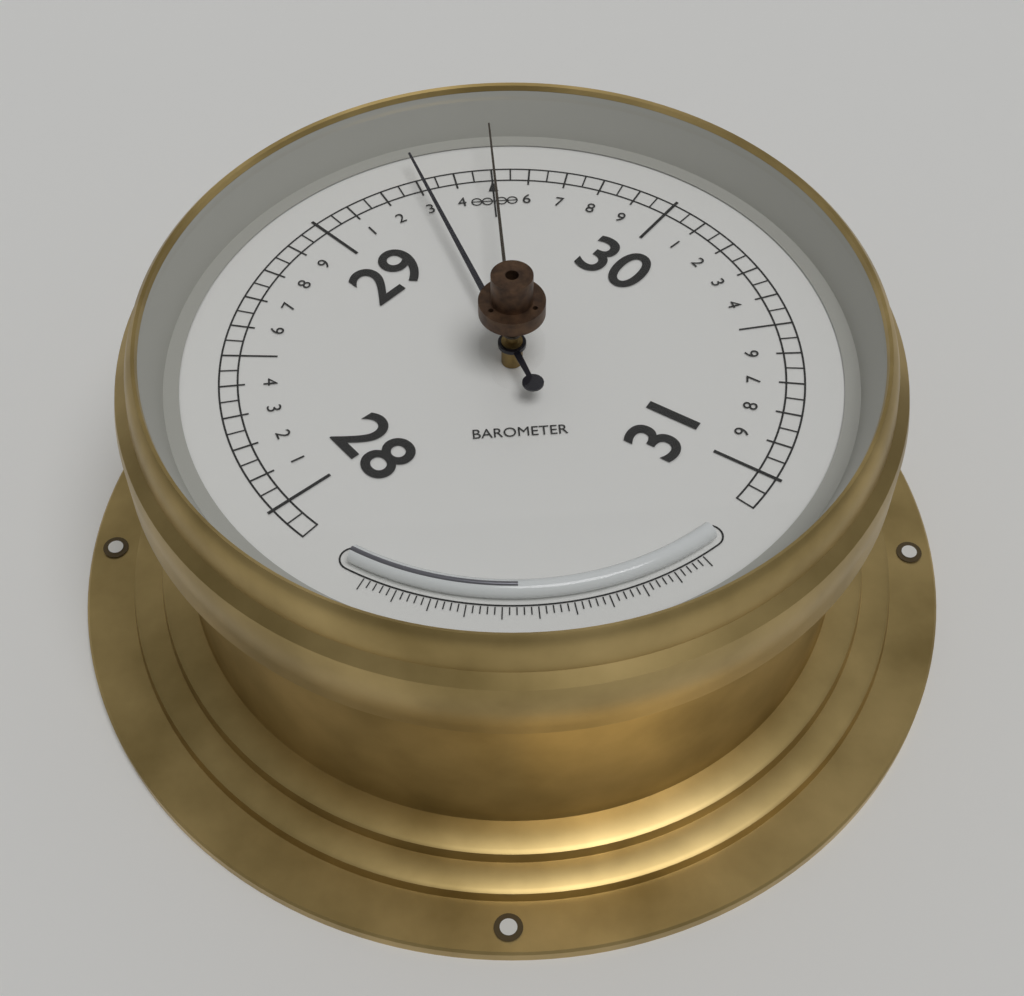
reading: 29.30 (no unit)
